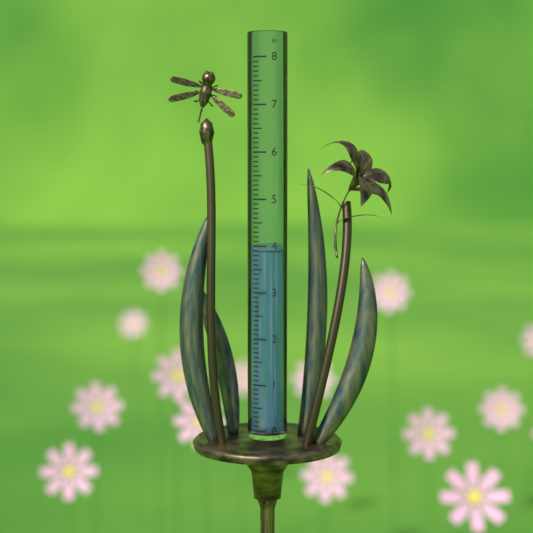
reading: 3.9 in
